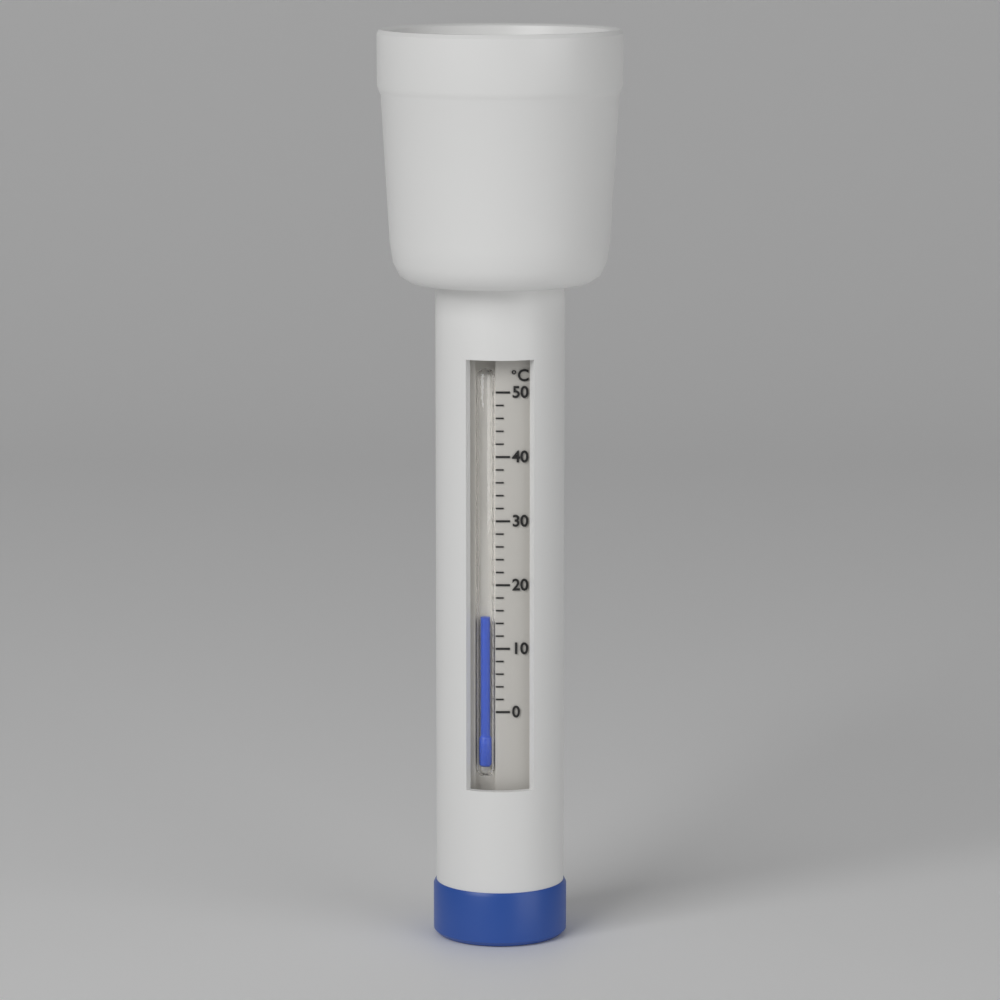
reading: 15 °C
